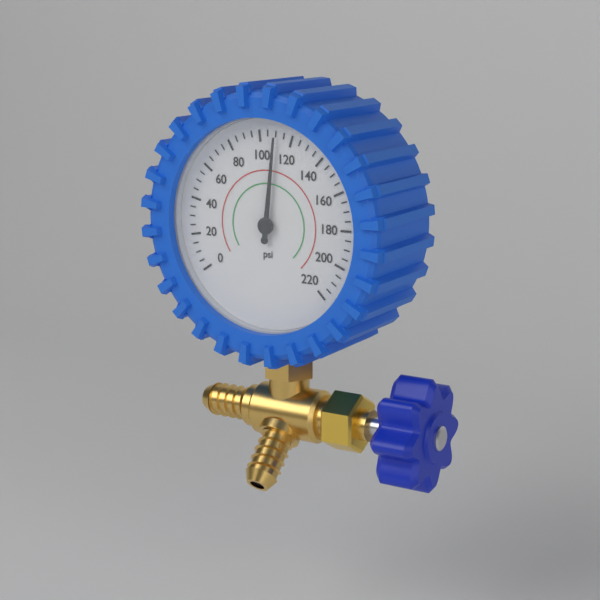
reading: 110 psi
